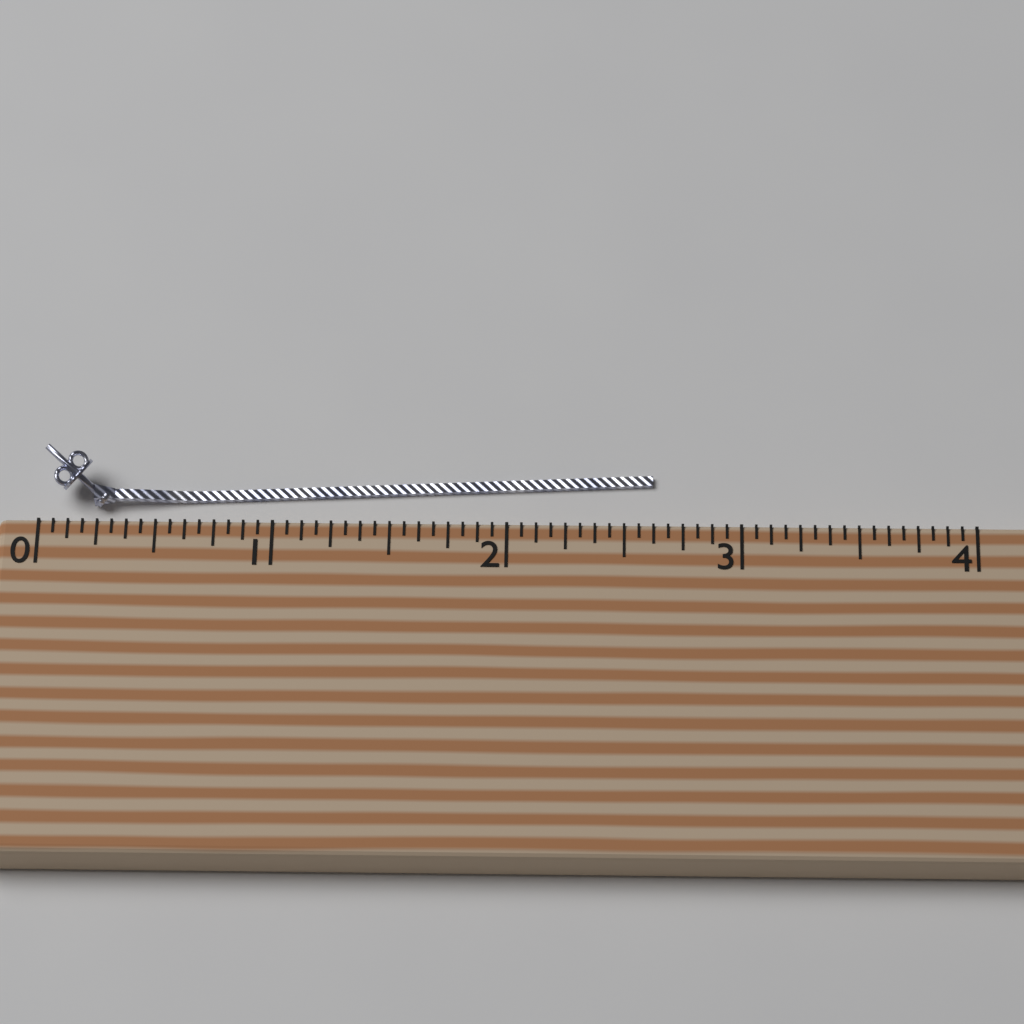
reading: 2.6250 (no unit)
